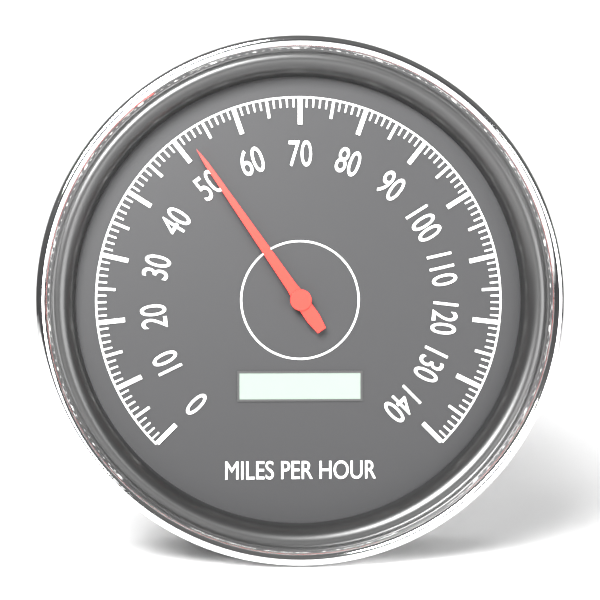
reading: 52 mph
